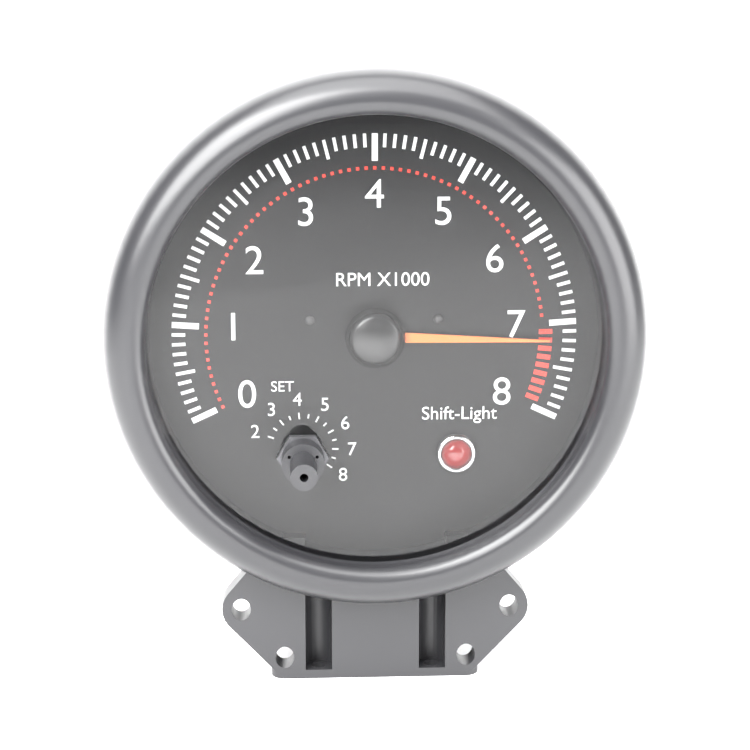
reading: 7.2 RPM x1000
